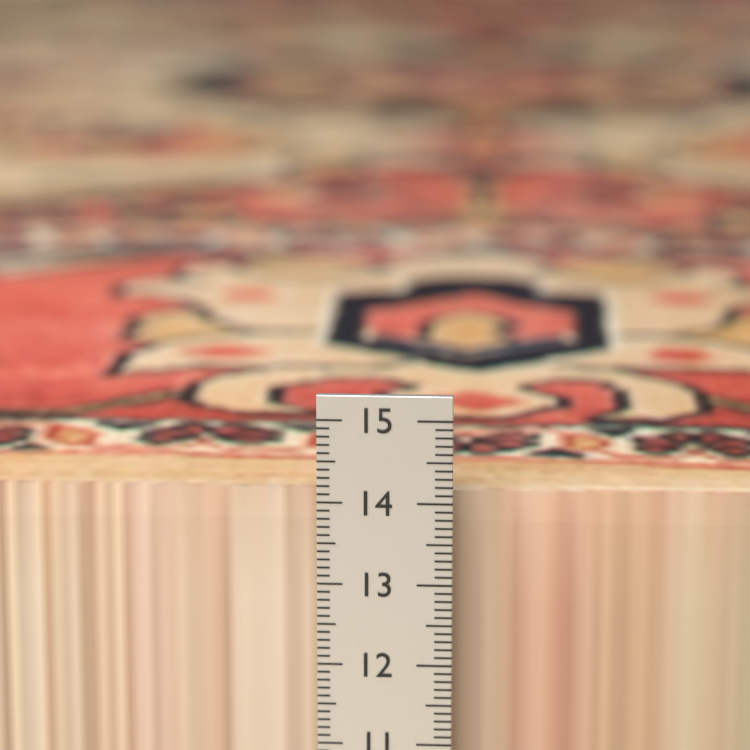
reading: 14.0 cm
